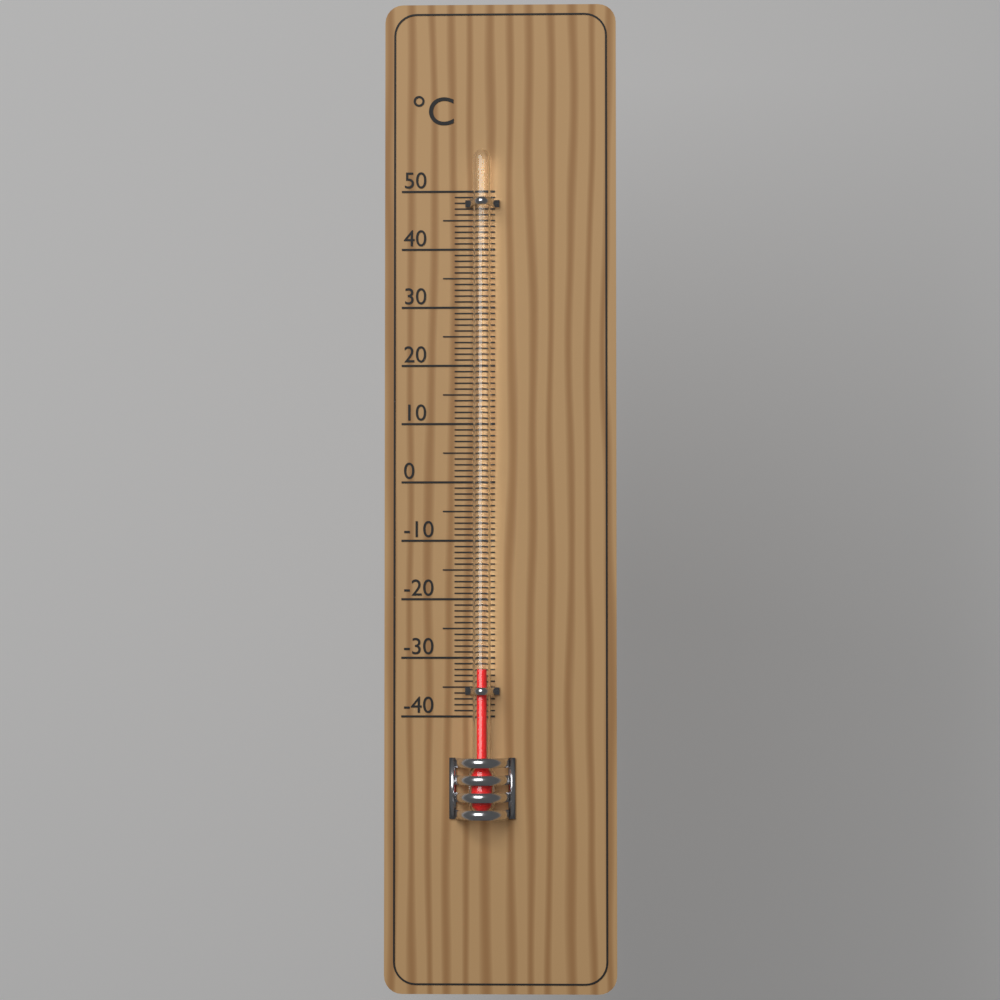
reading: -32 °C
